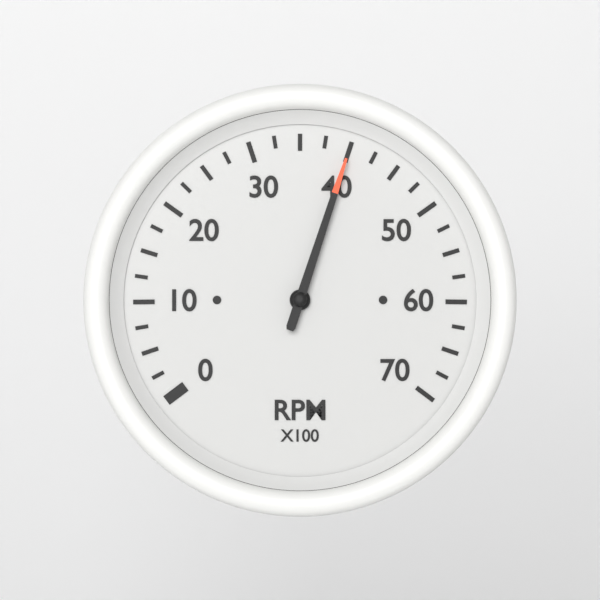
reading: 40.0 RPM x100
